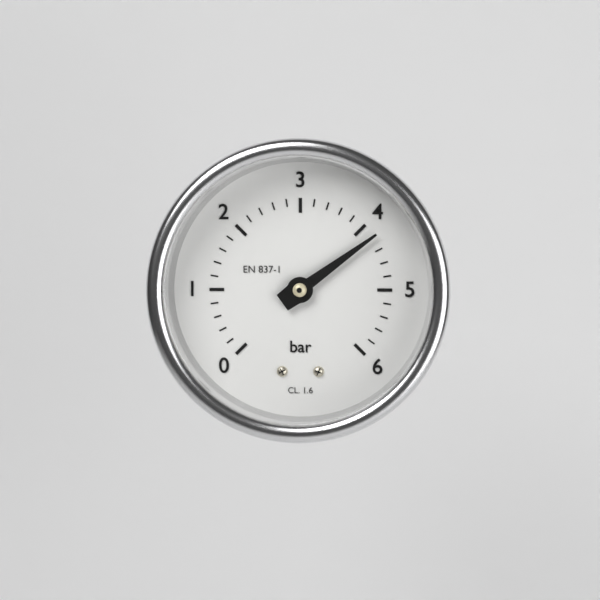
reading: 4.2 bar
